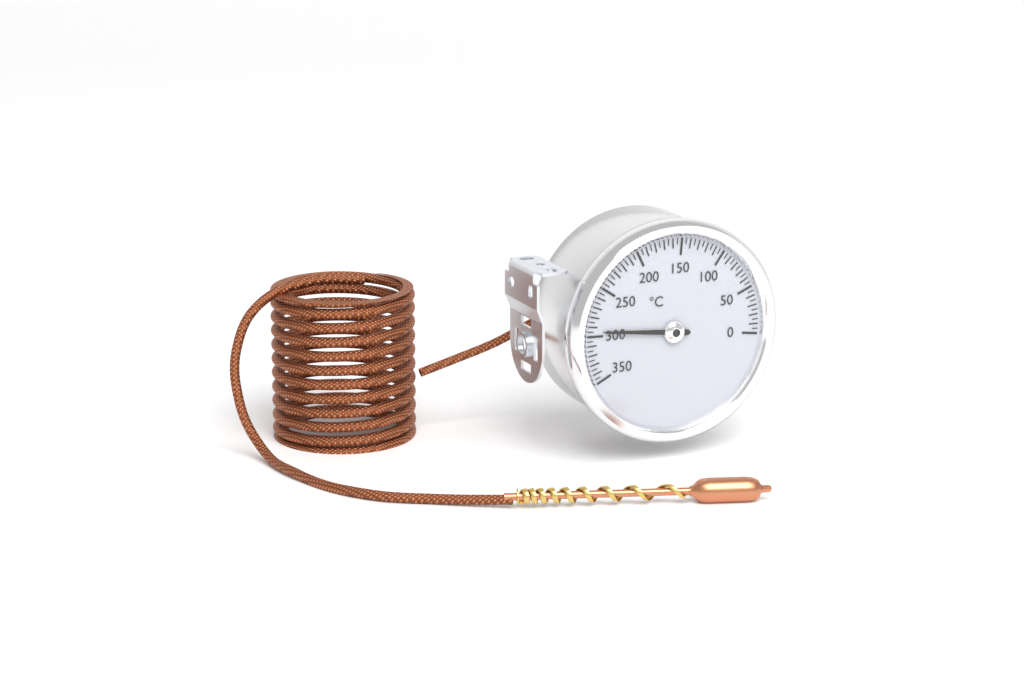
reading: 295 °C
